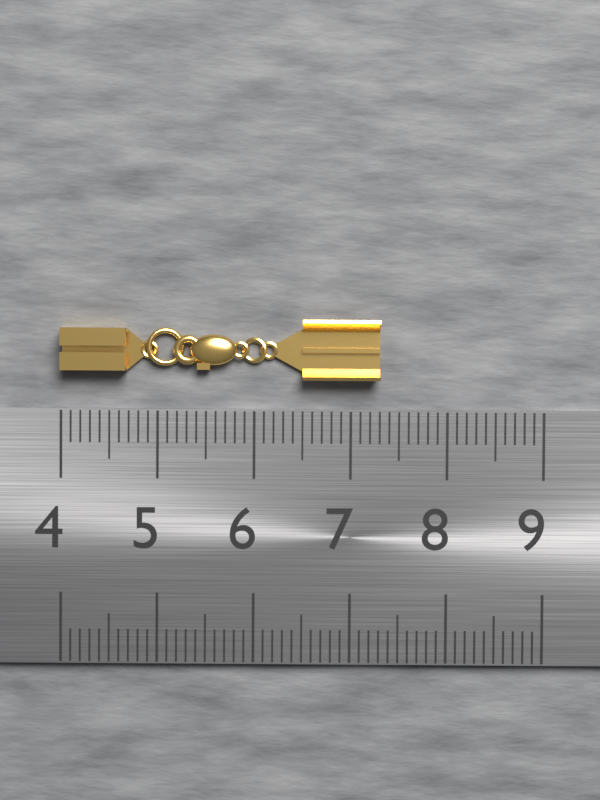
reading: 7.3 (no unit)
